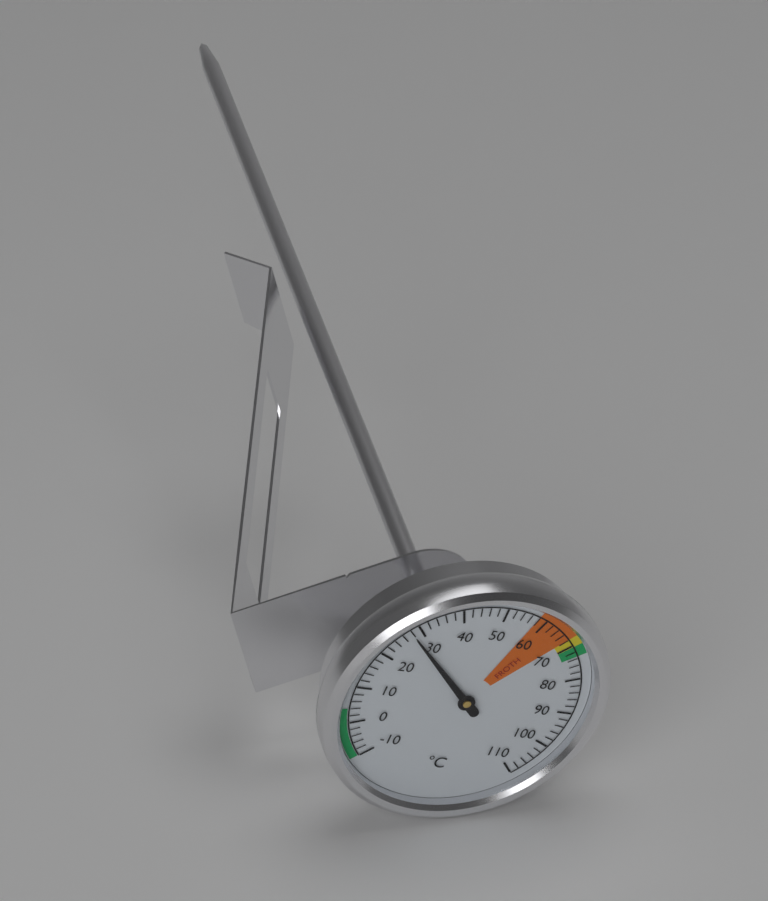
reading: 28 °C
